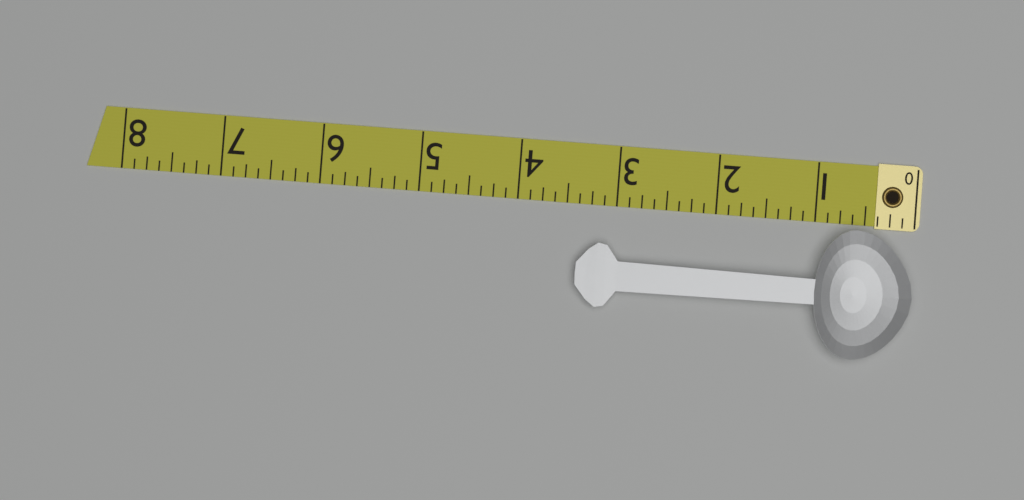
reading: 3.375 (no unit)
